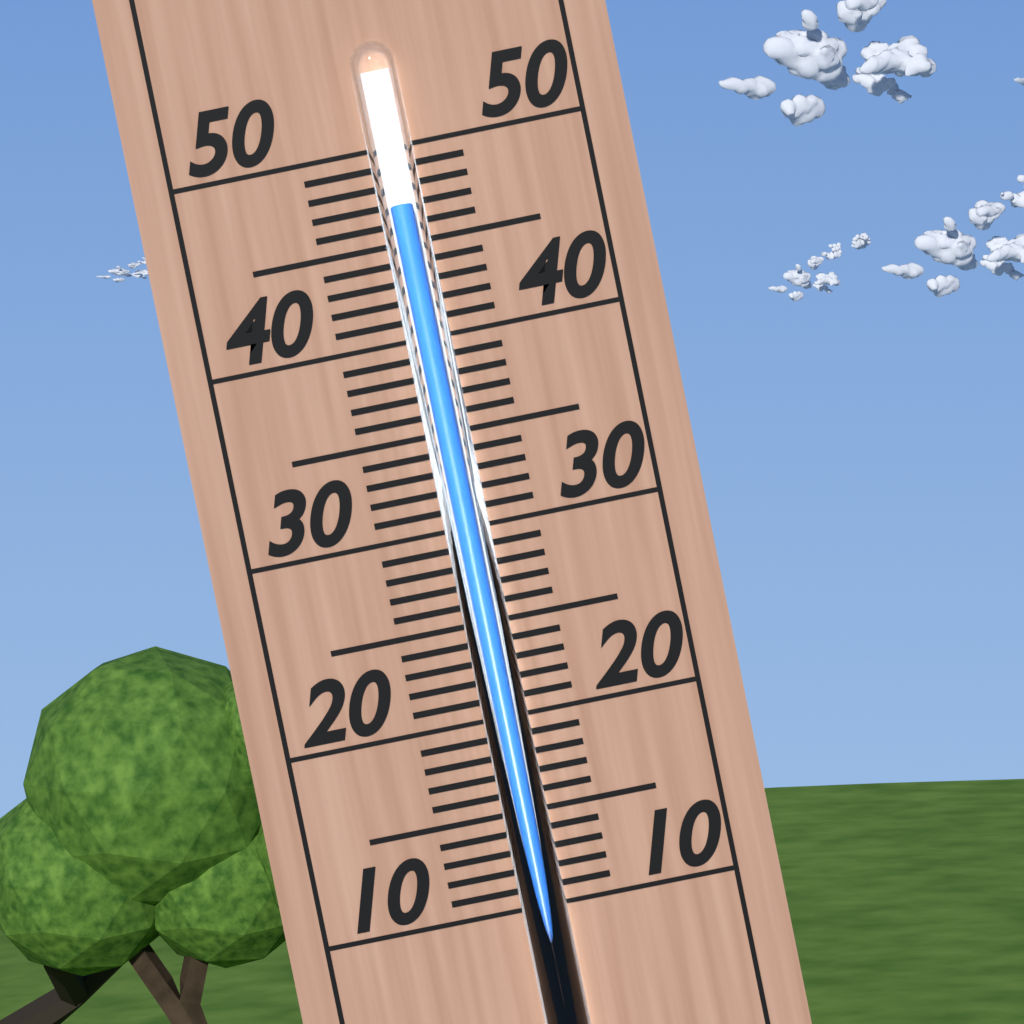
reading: 47 (no unit)
